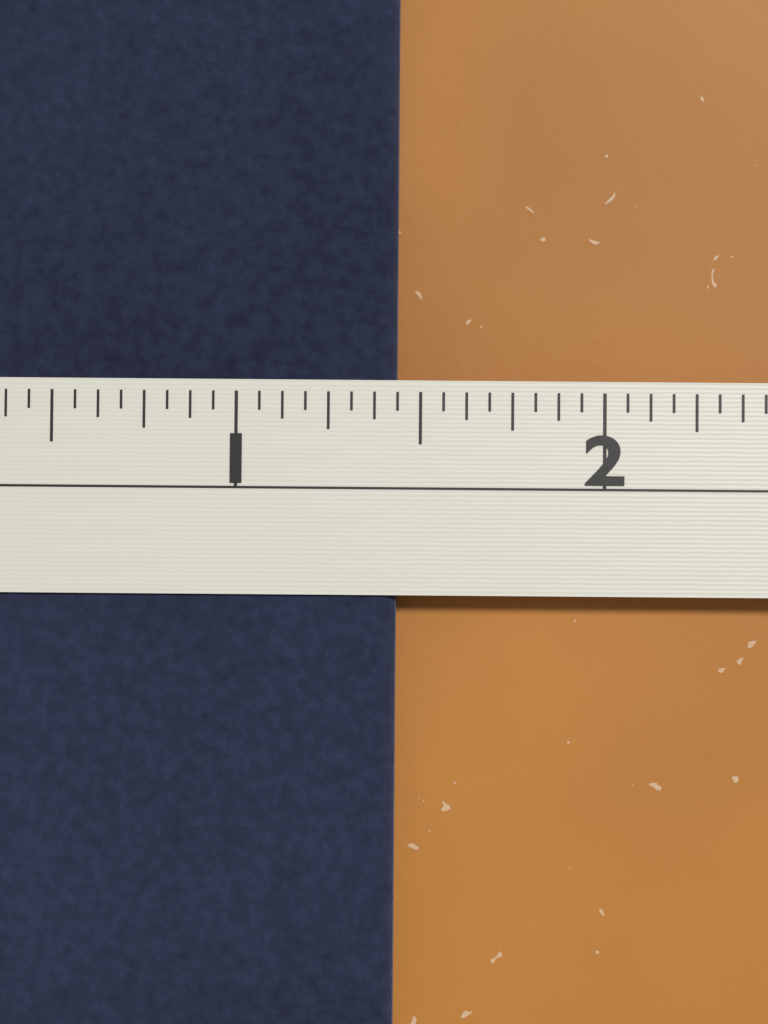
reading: 1.4375 in
